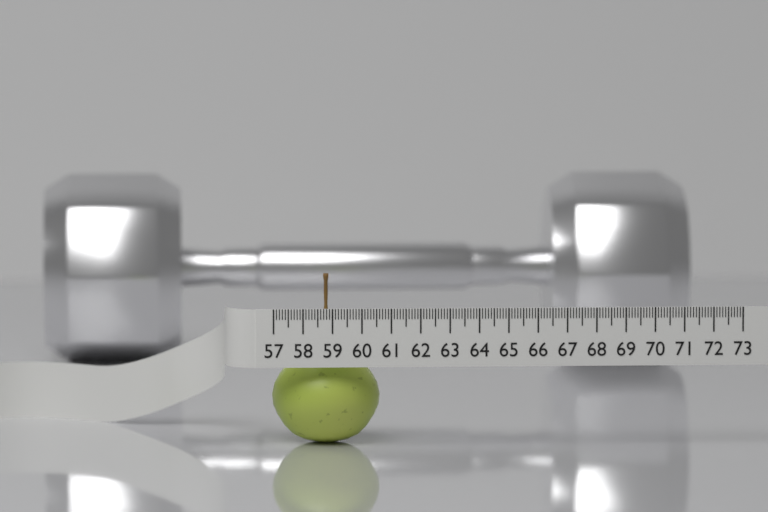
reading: 60.7 (no unit)
